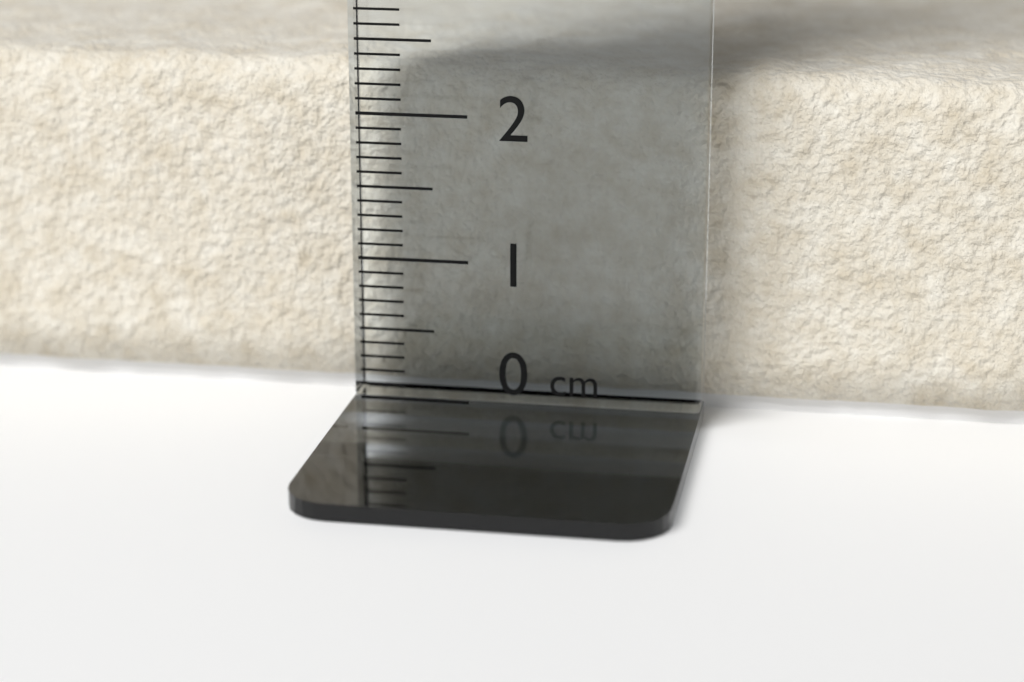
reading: 2.3 cm
